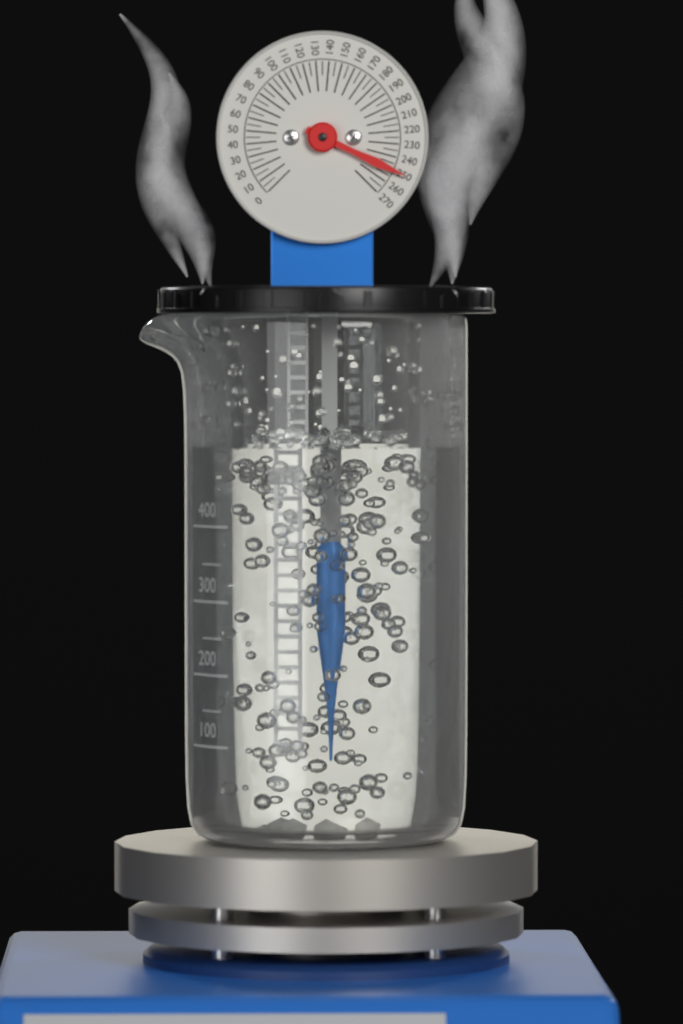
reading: 250 (no unit)
